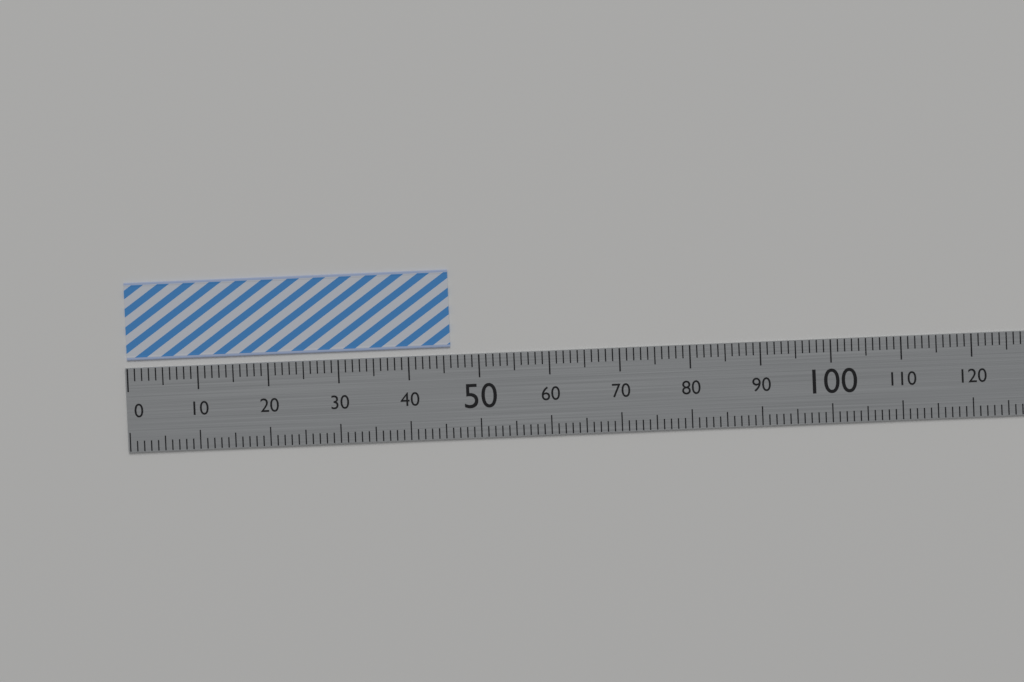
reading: 46 (no unit)
